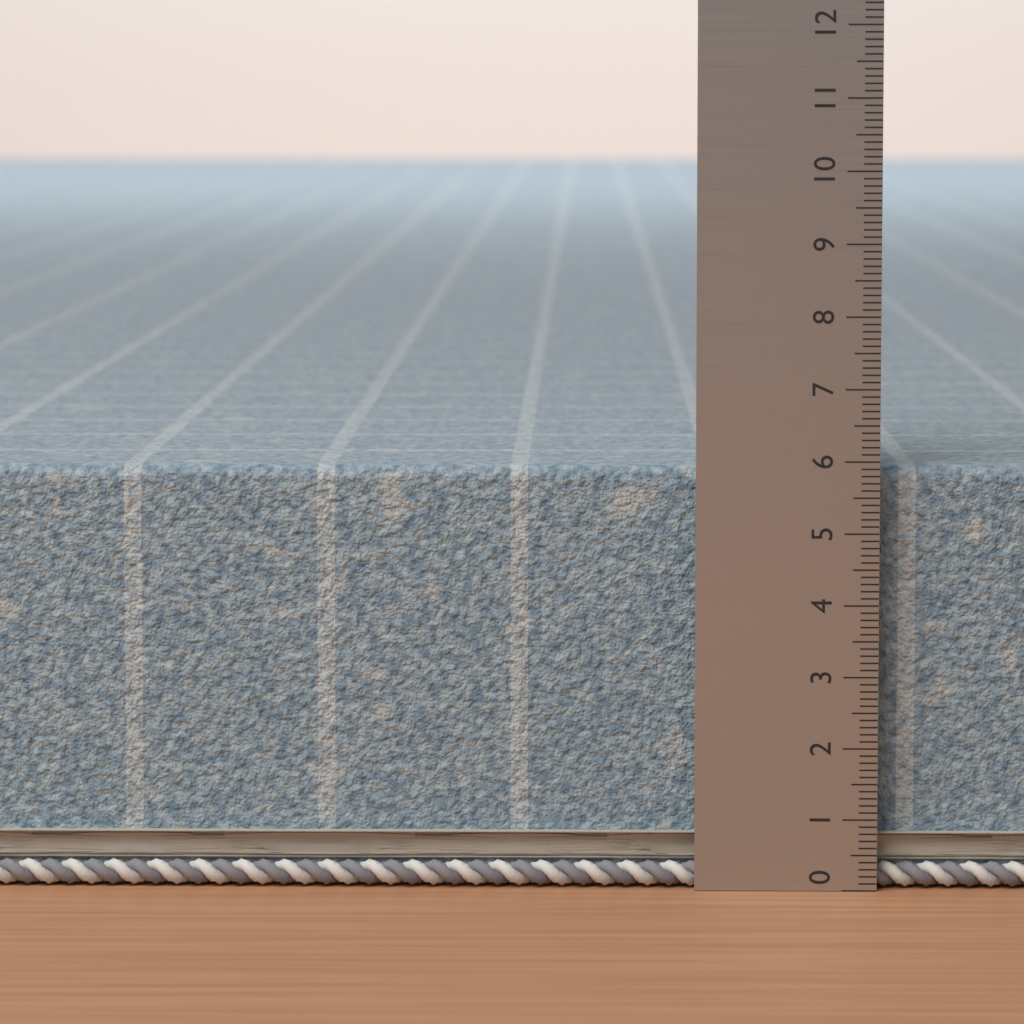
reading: 5.9 (no unit)
